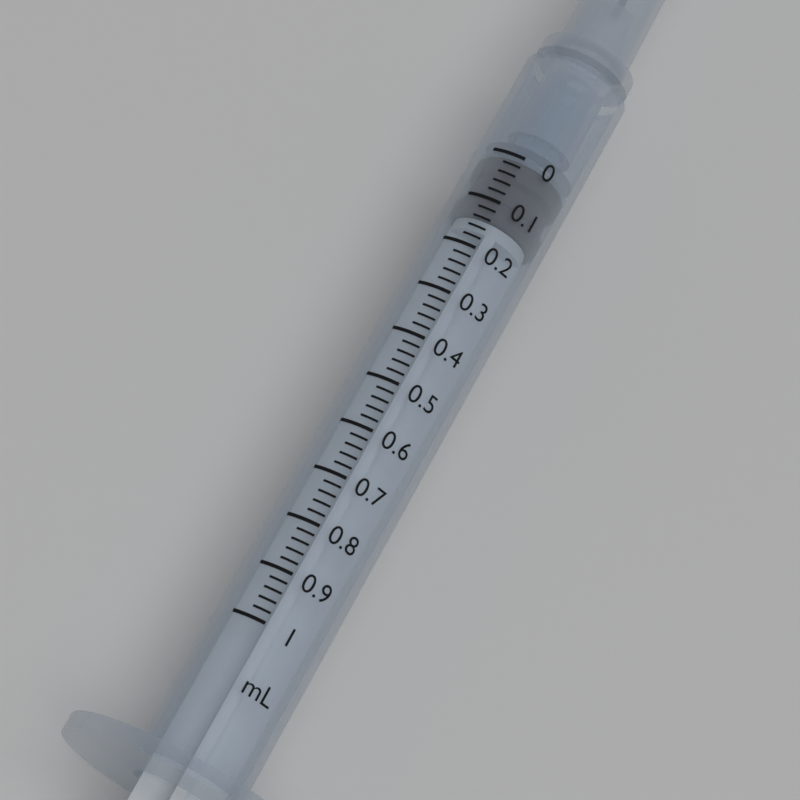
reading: 0.00 mL
